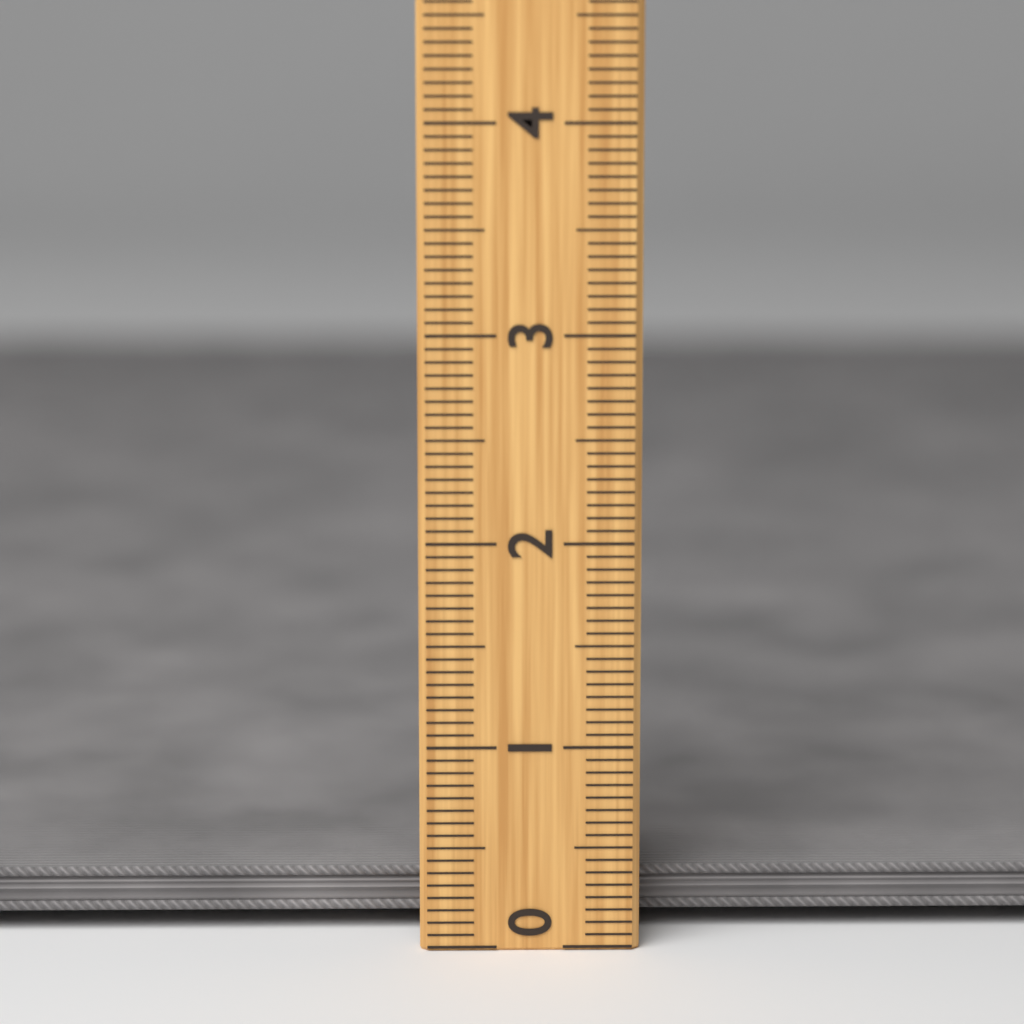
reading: 0.5000 (no unit)
